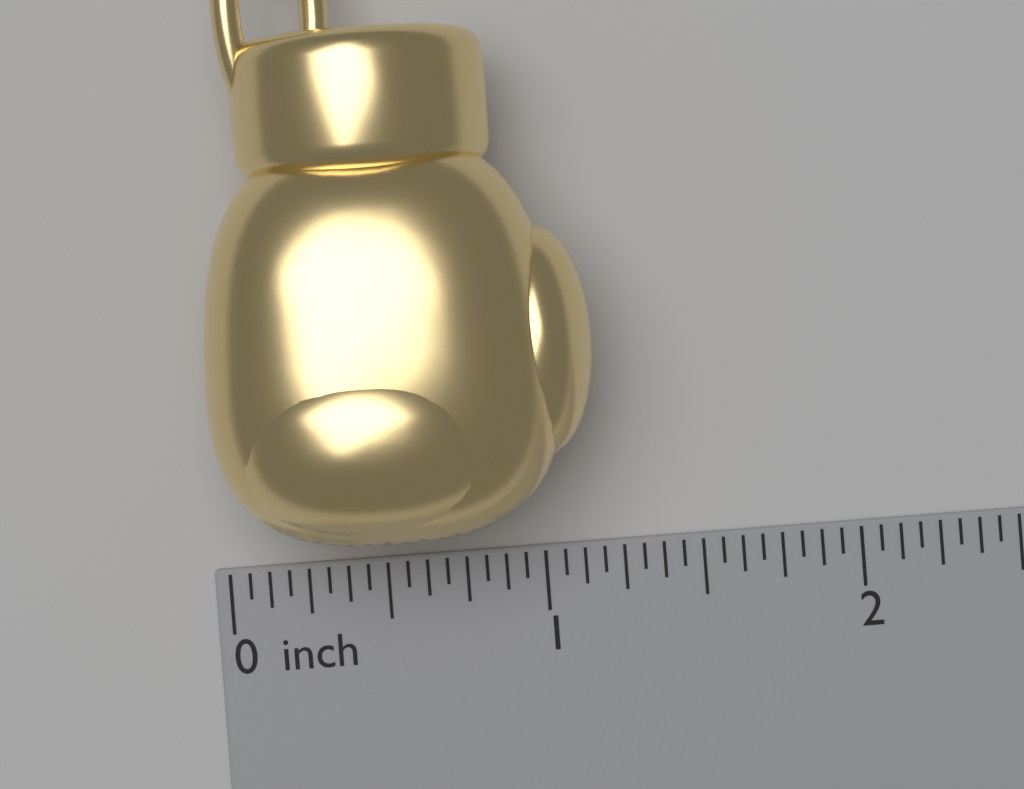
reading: 1.1875 inch
